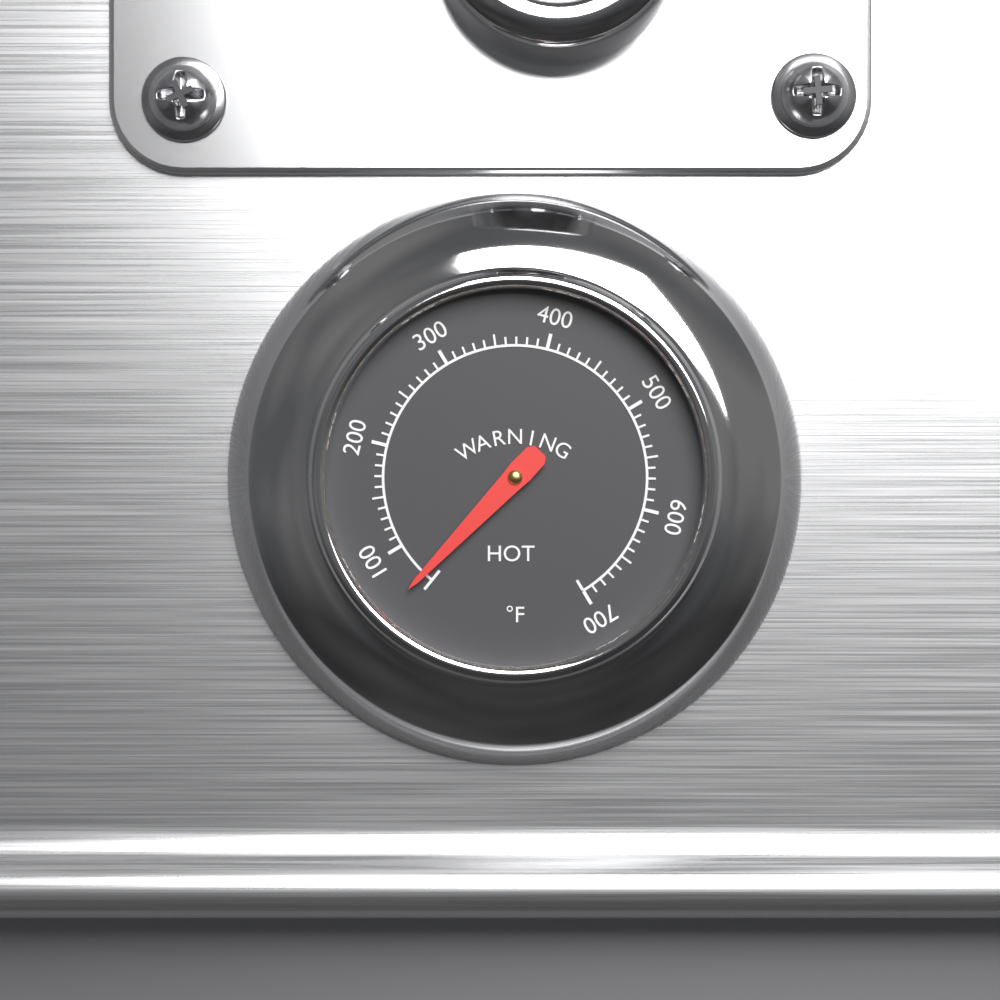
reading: 66 °F
